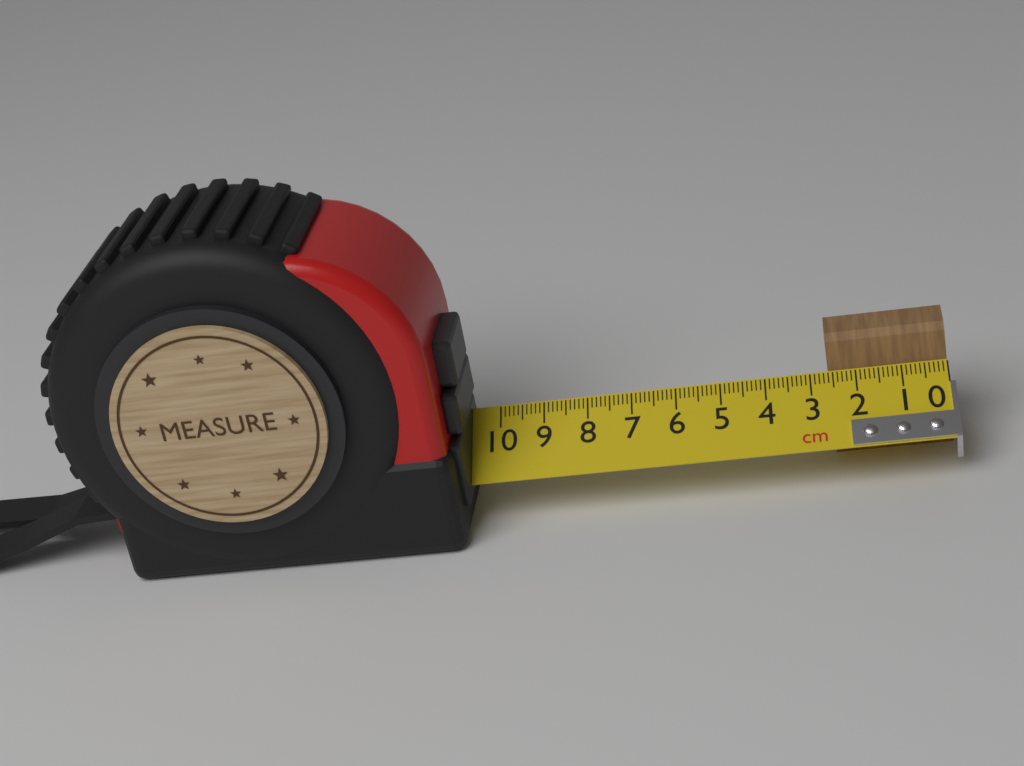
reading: 2.6 cm
